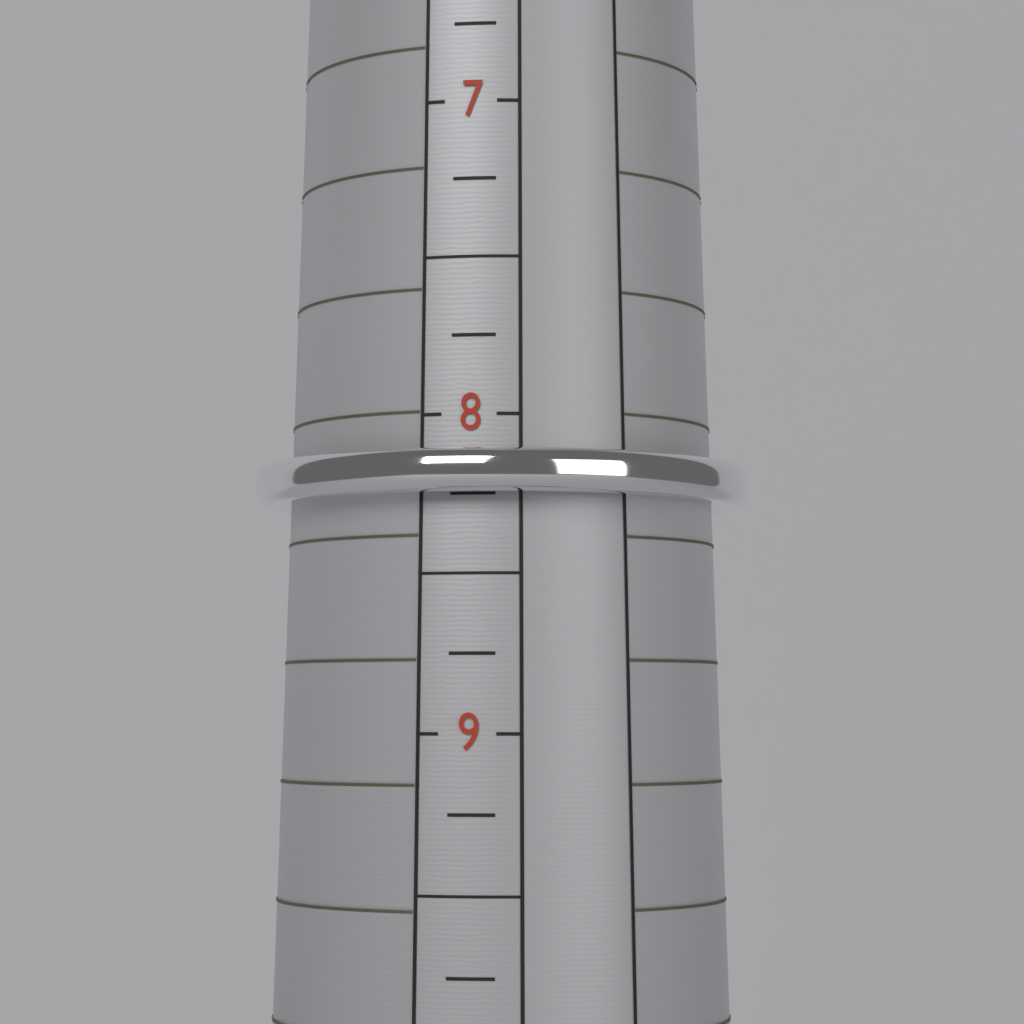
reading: 8.25 (no unit)
